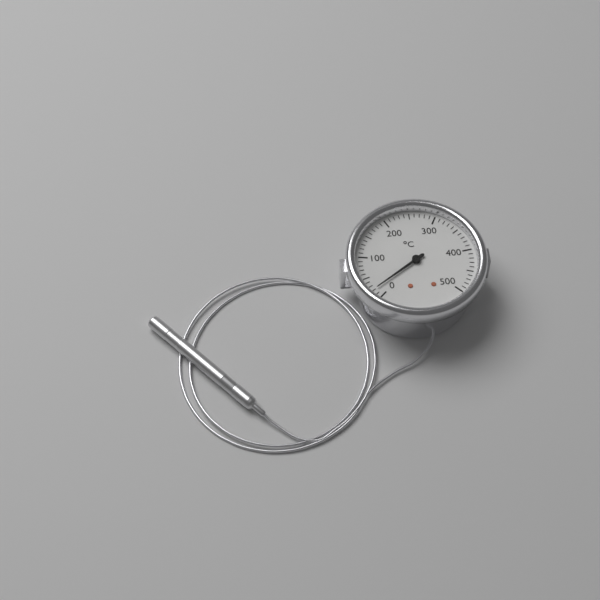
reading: 20 °C
